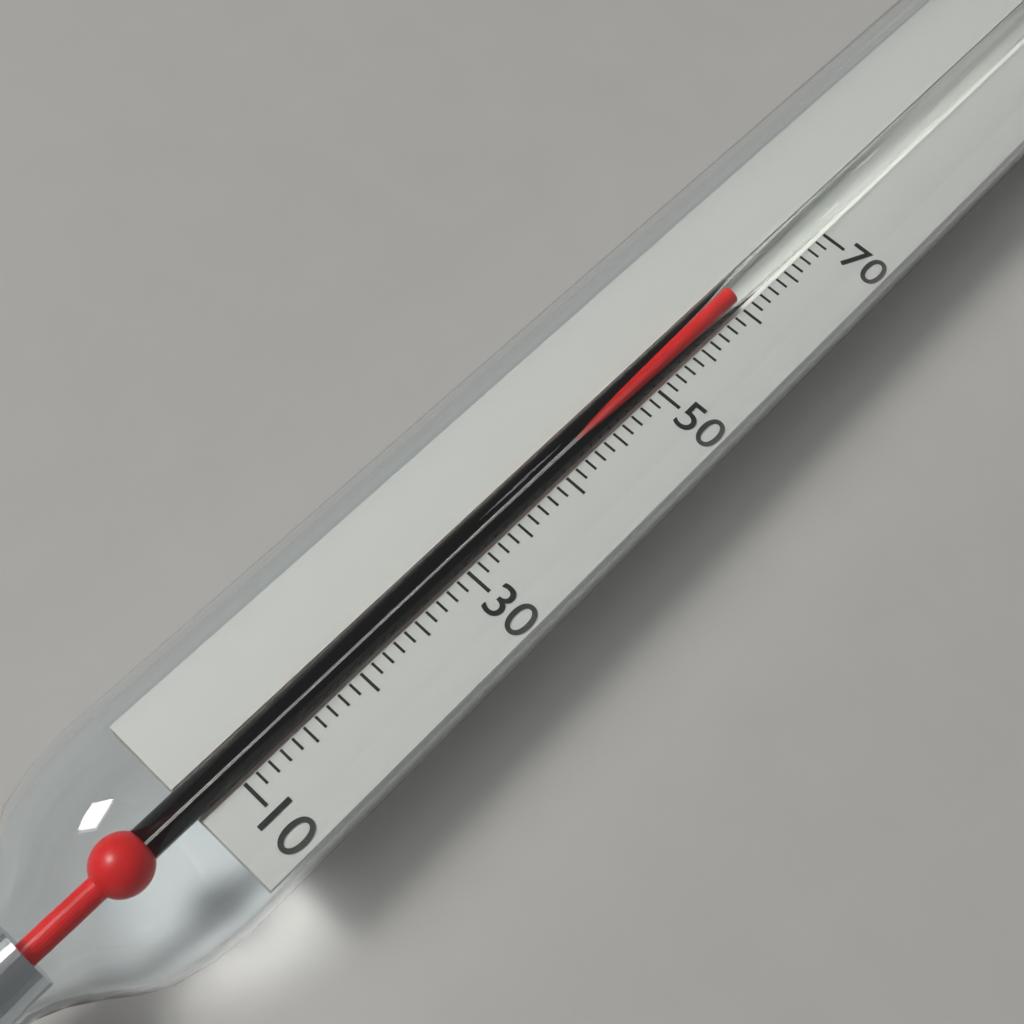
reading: 60 (no unit)
